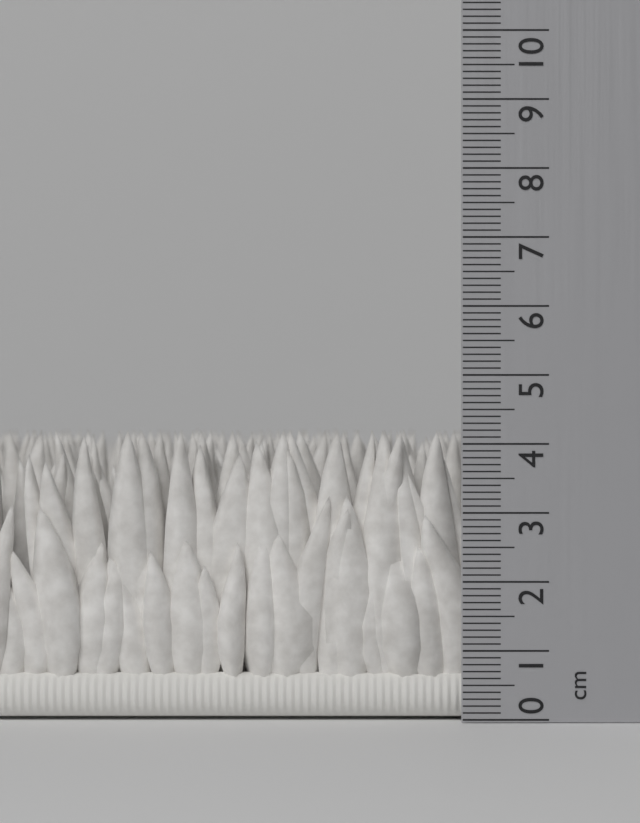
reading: 4.2 cm
